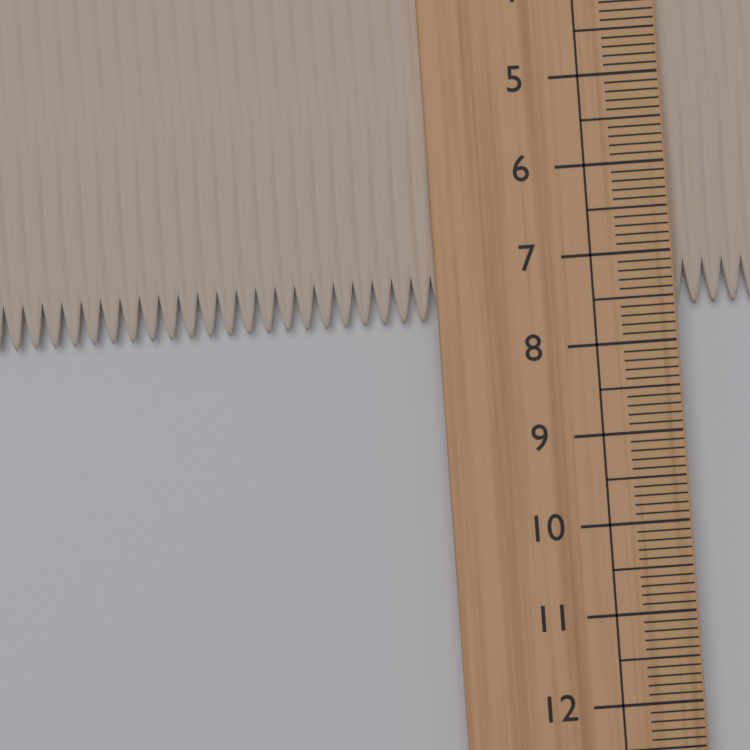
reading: 7.6 cm
